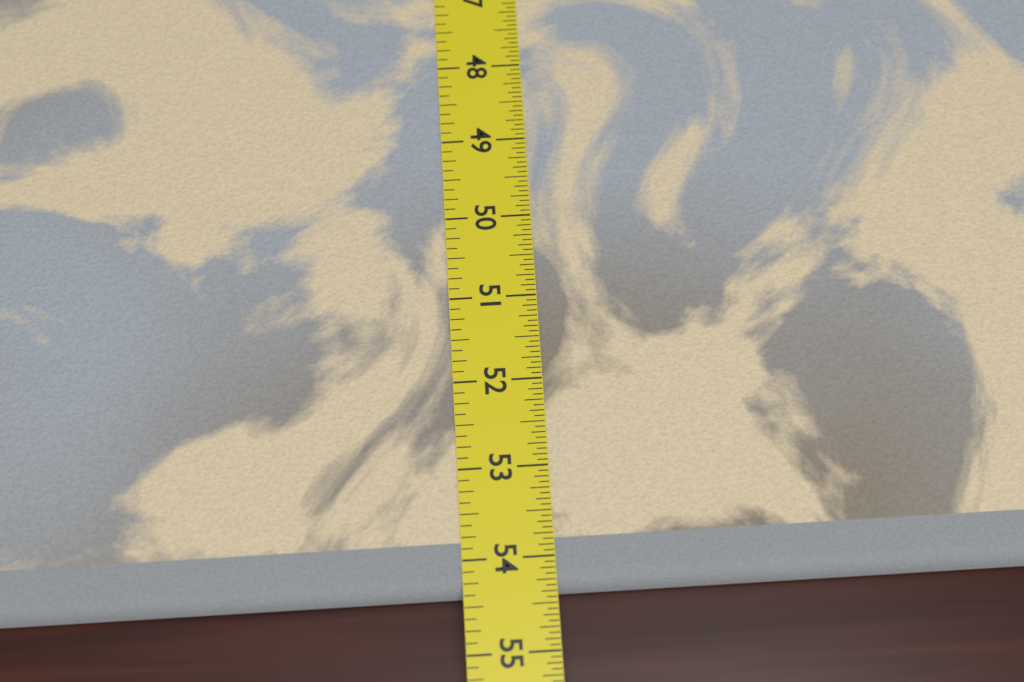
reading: 54.3750 in
